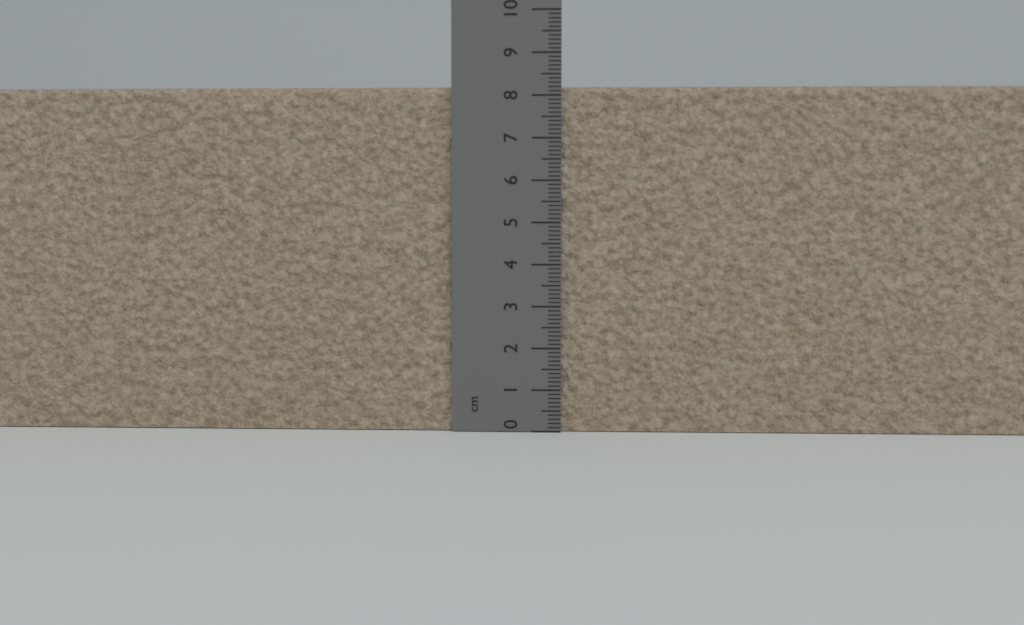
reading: 8.2 cm
